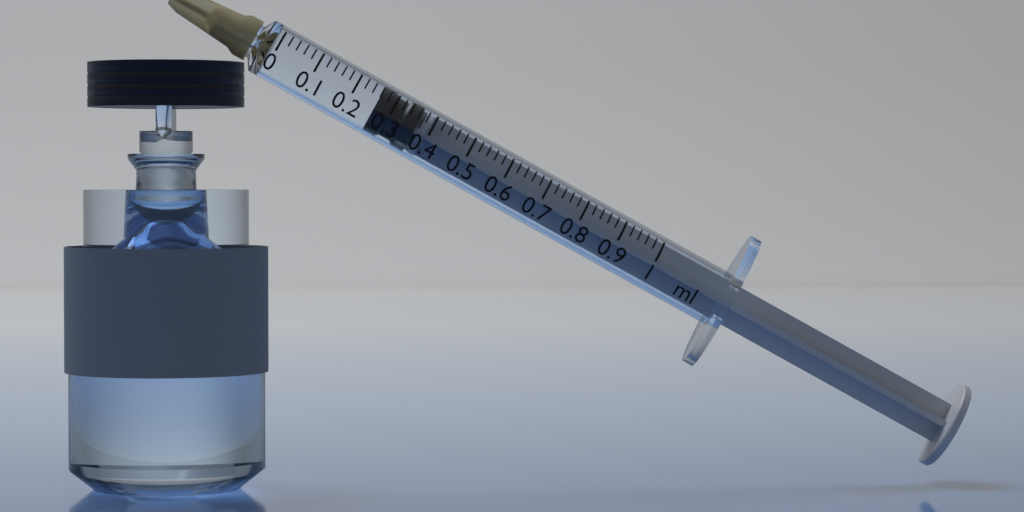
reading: 0.26 ml
